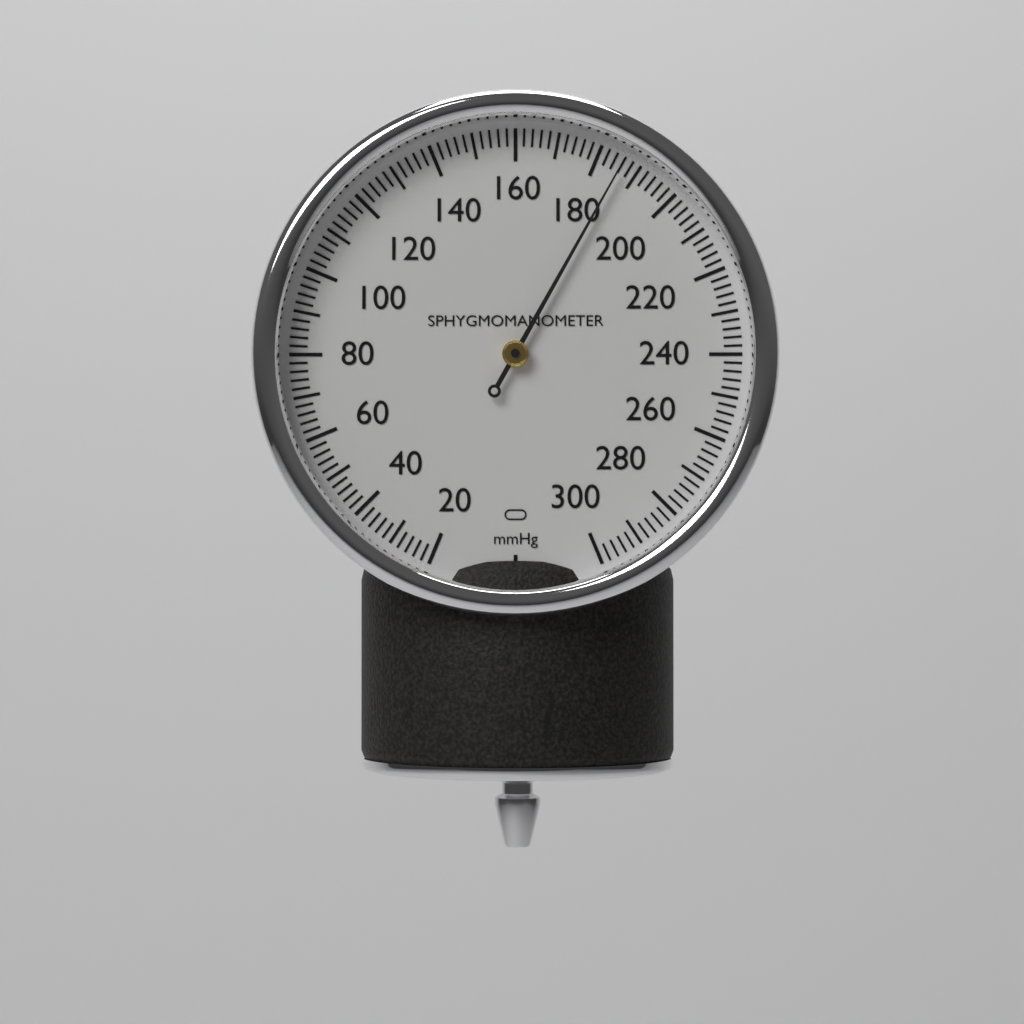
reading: 186 mmHg
